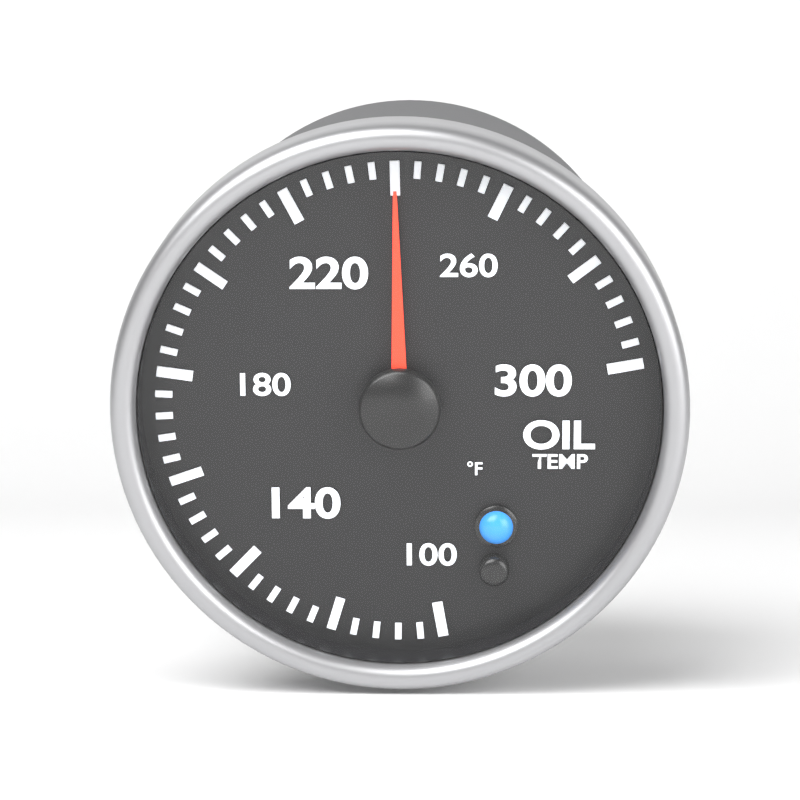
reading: 240 °F
